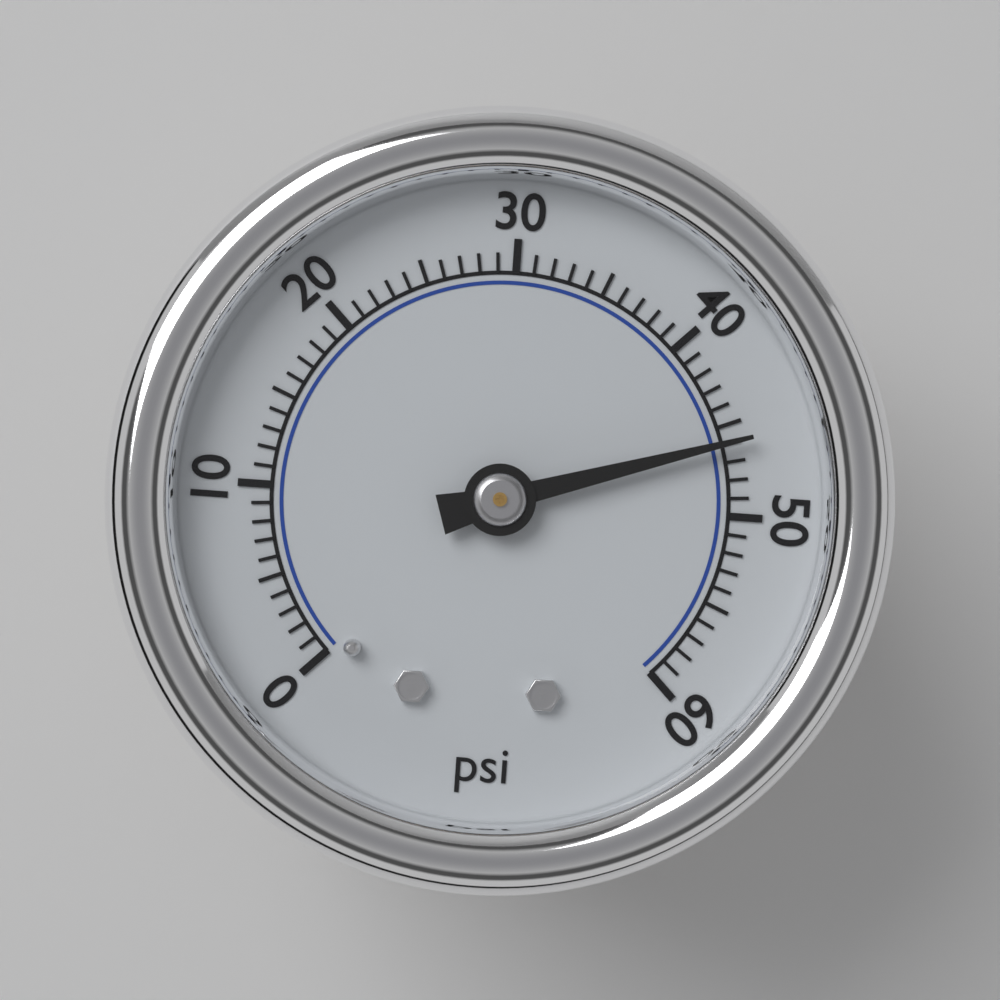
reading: 46 psi
